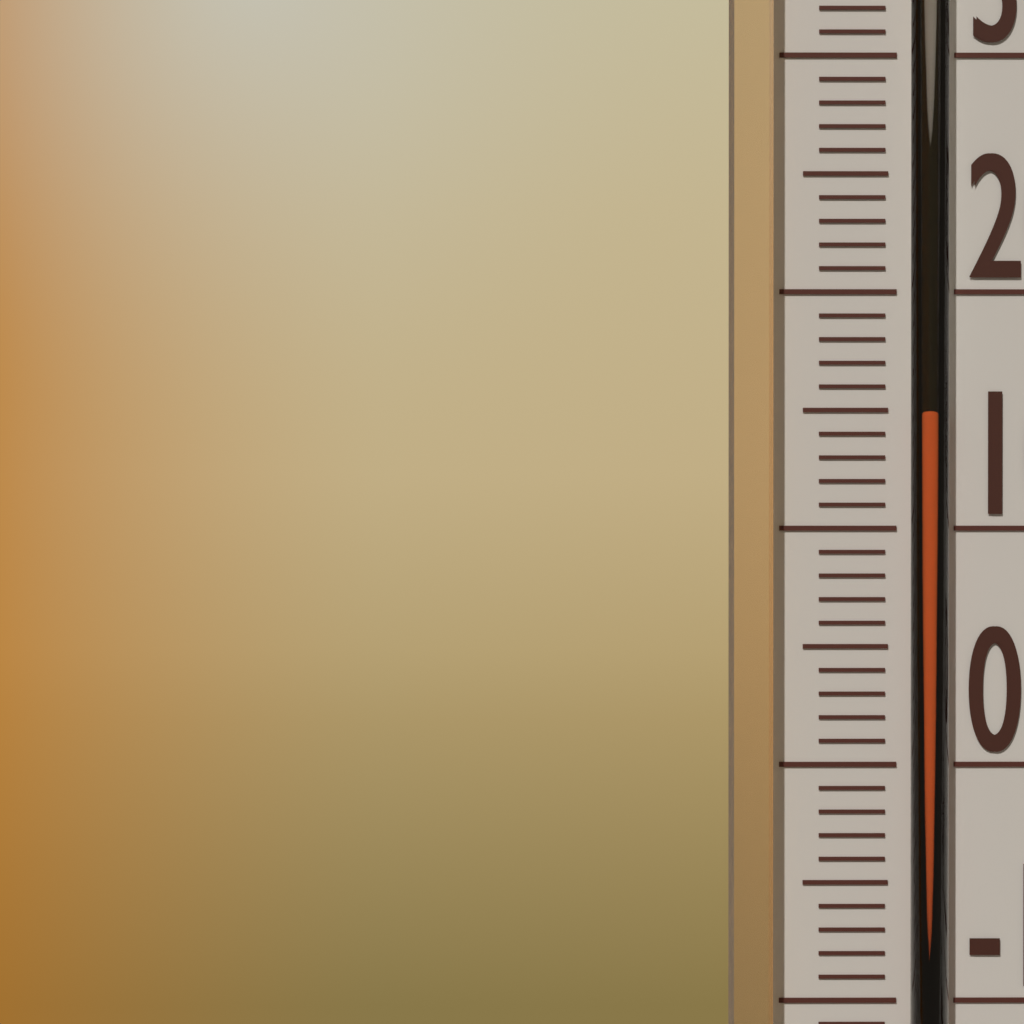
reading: 15 °C
